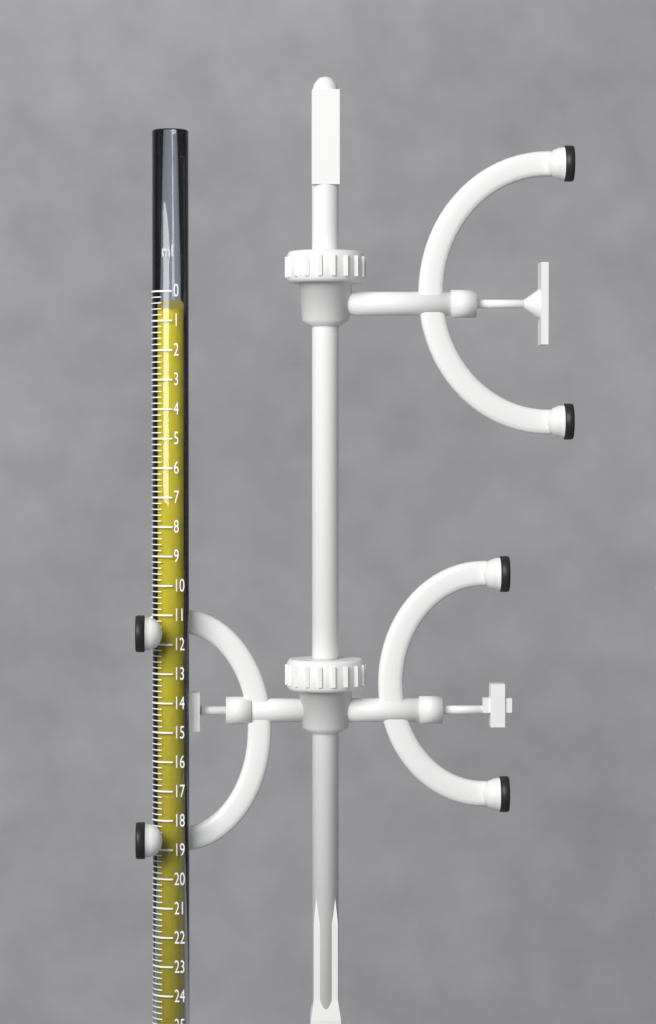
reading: 0.6 ml
